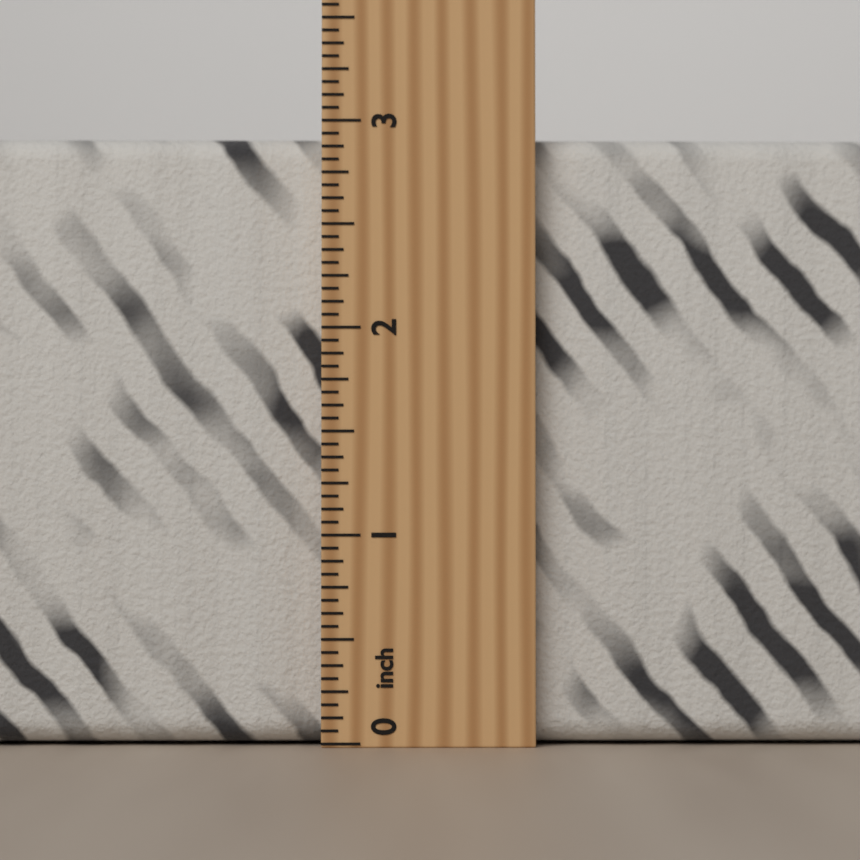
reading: 2.9375 inch
